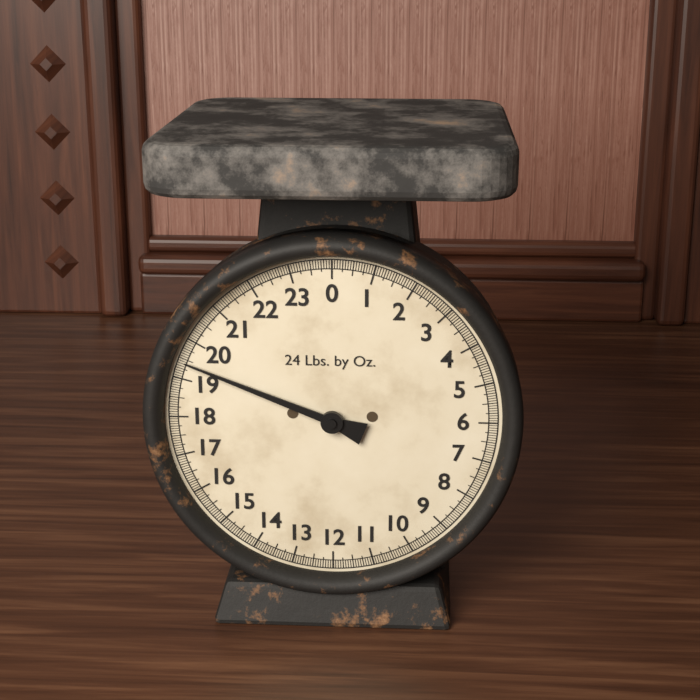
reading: 19.4375 lb
